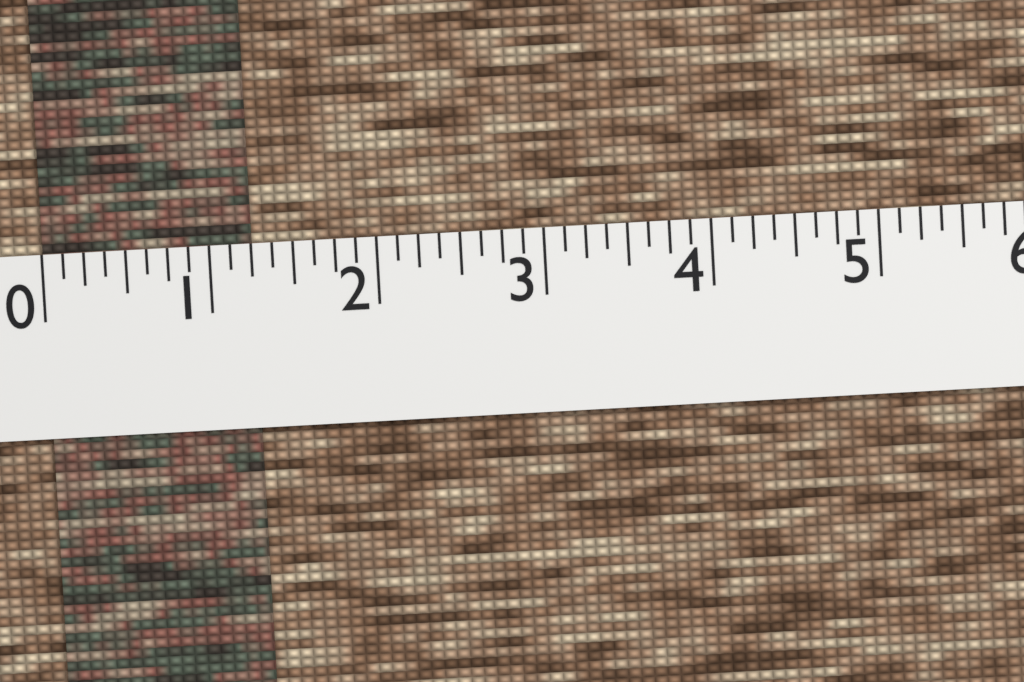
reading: 1.250 (no unit)
